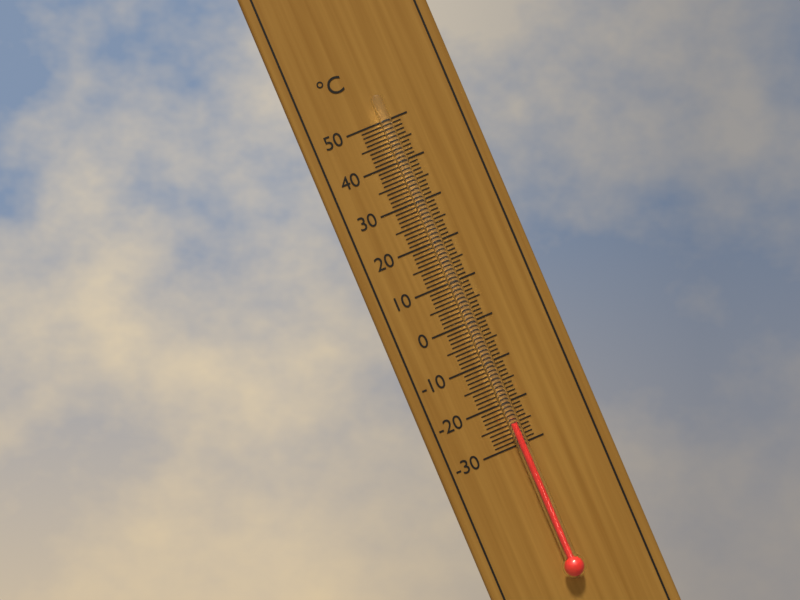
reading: -25 °C
